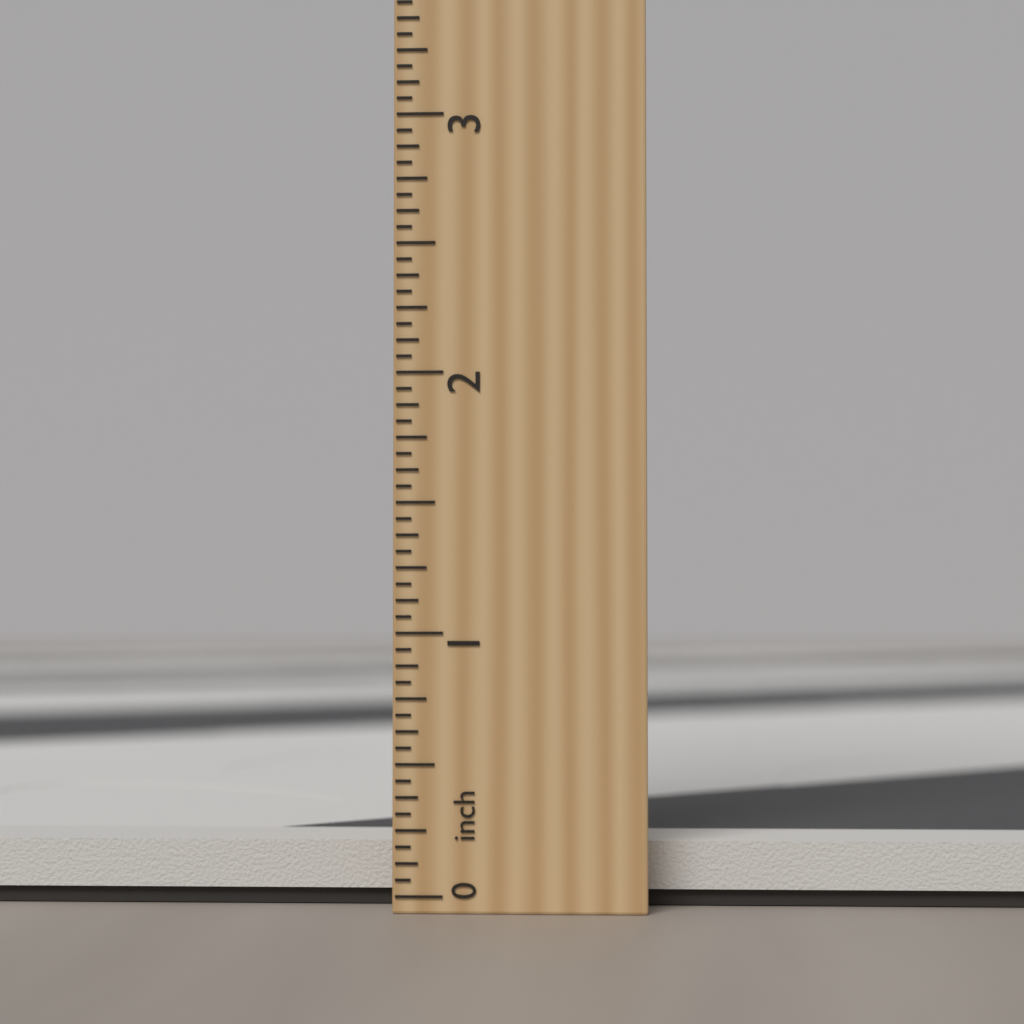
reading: 0.1875 inch
